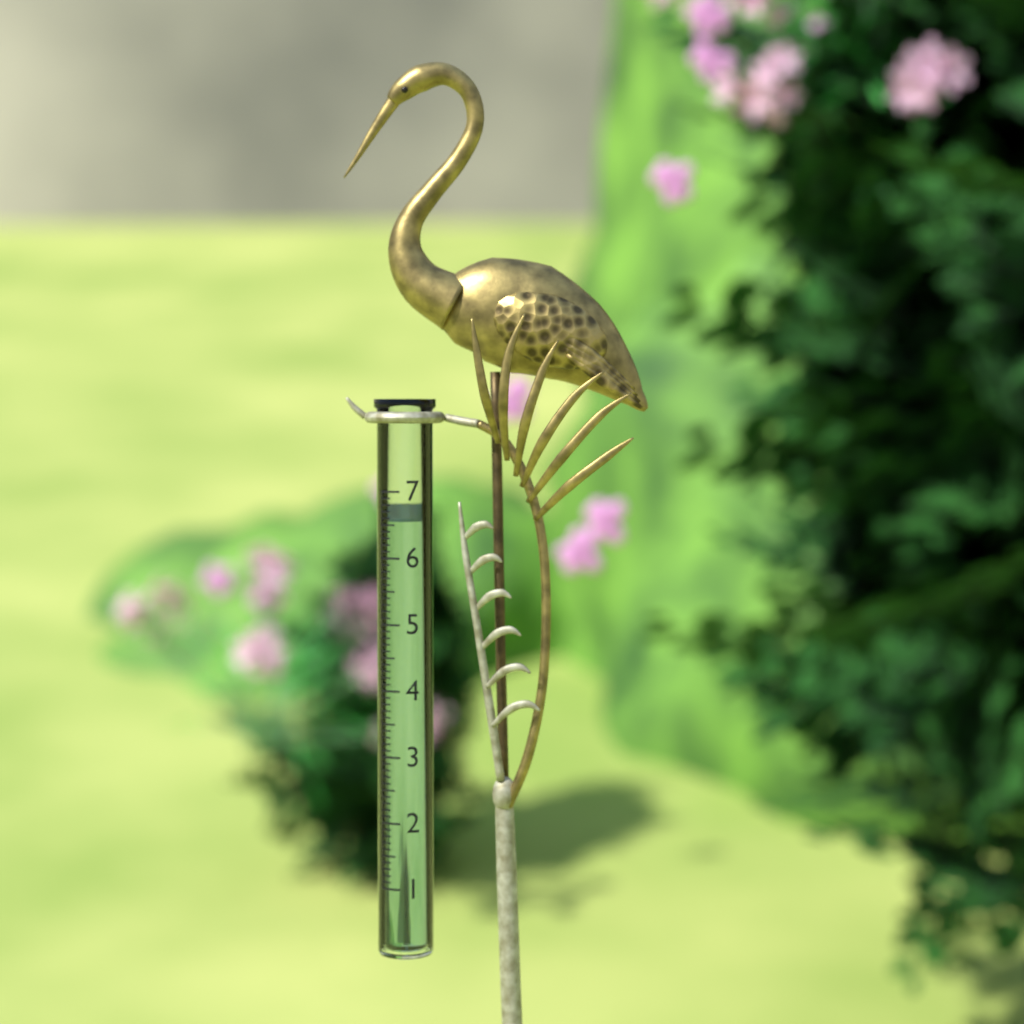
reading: 6.6 (no unit)
